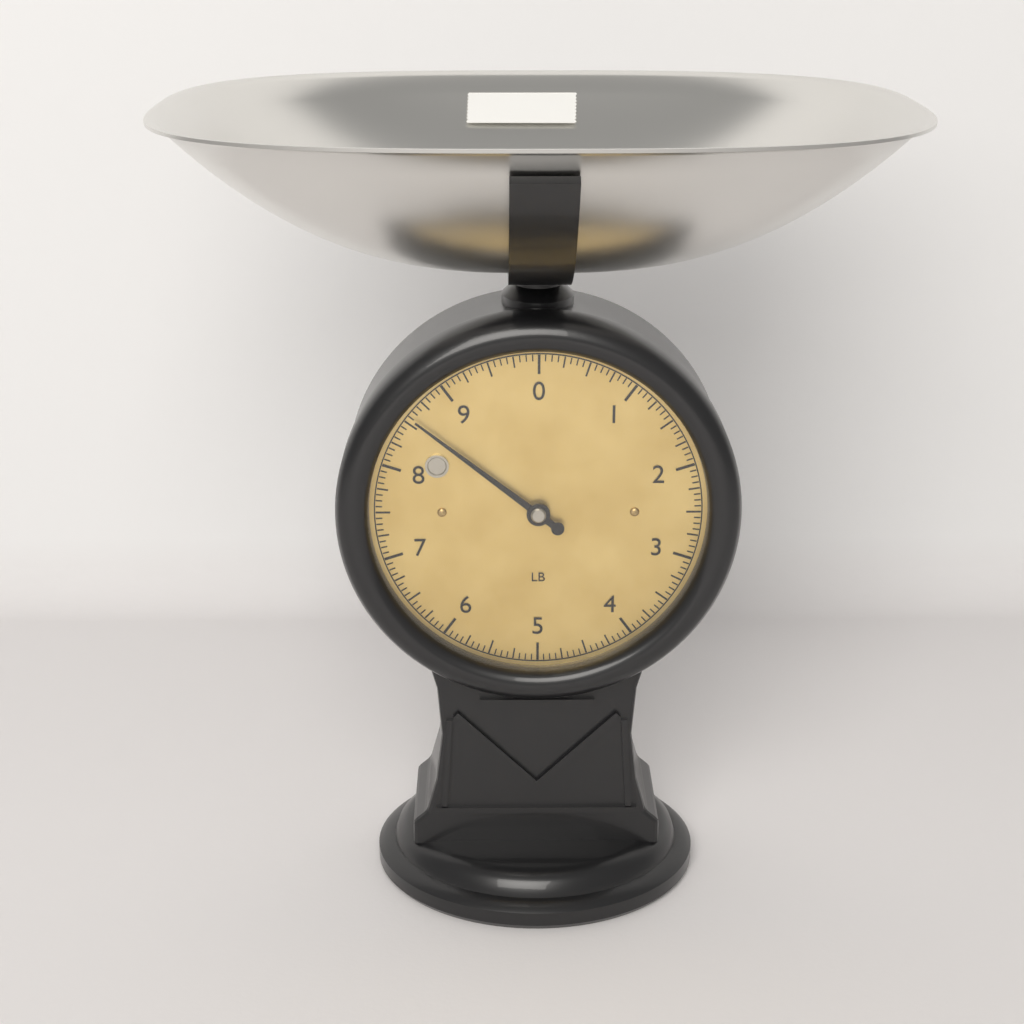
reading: 8.5625 lb
